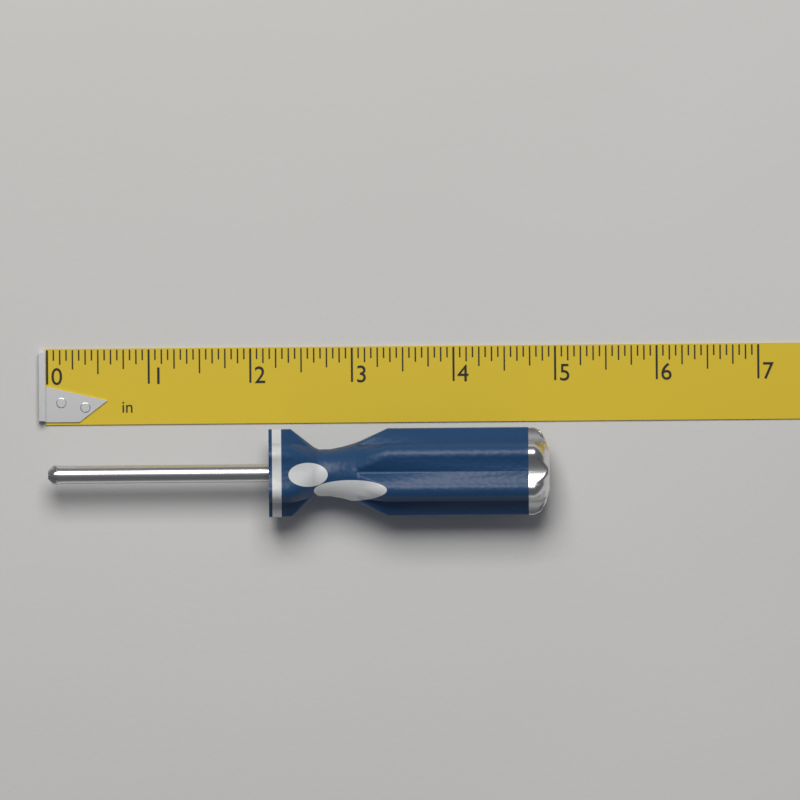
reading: 4.9375 in
